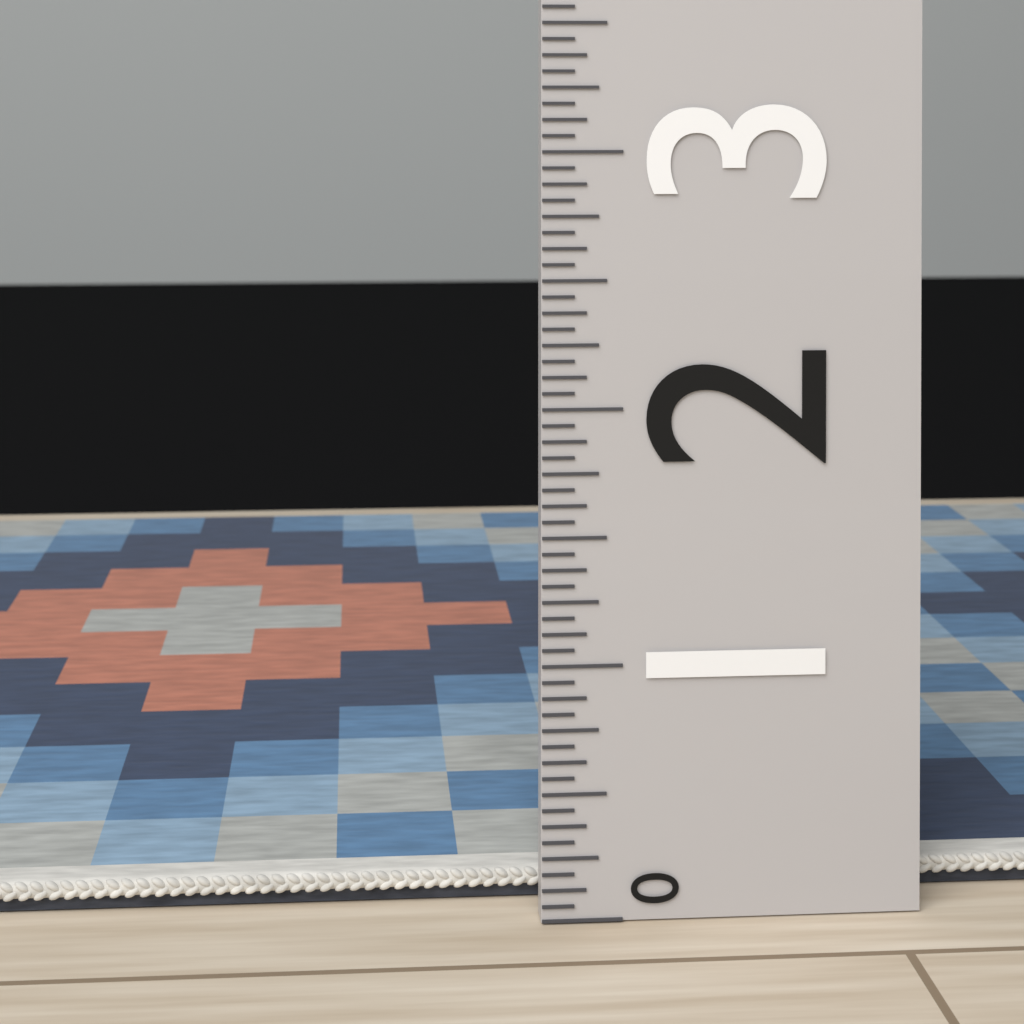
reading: 0.1250 (no unit)
